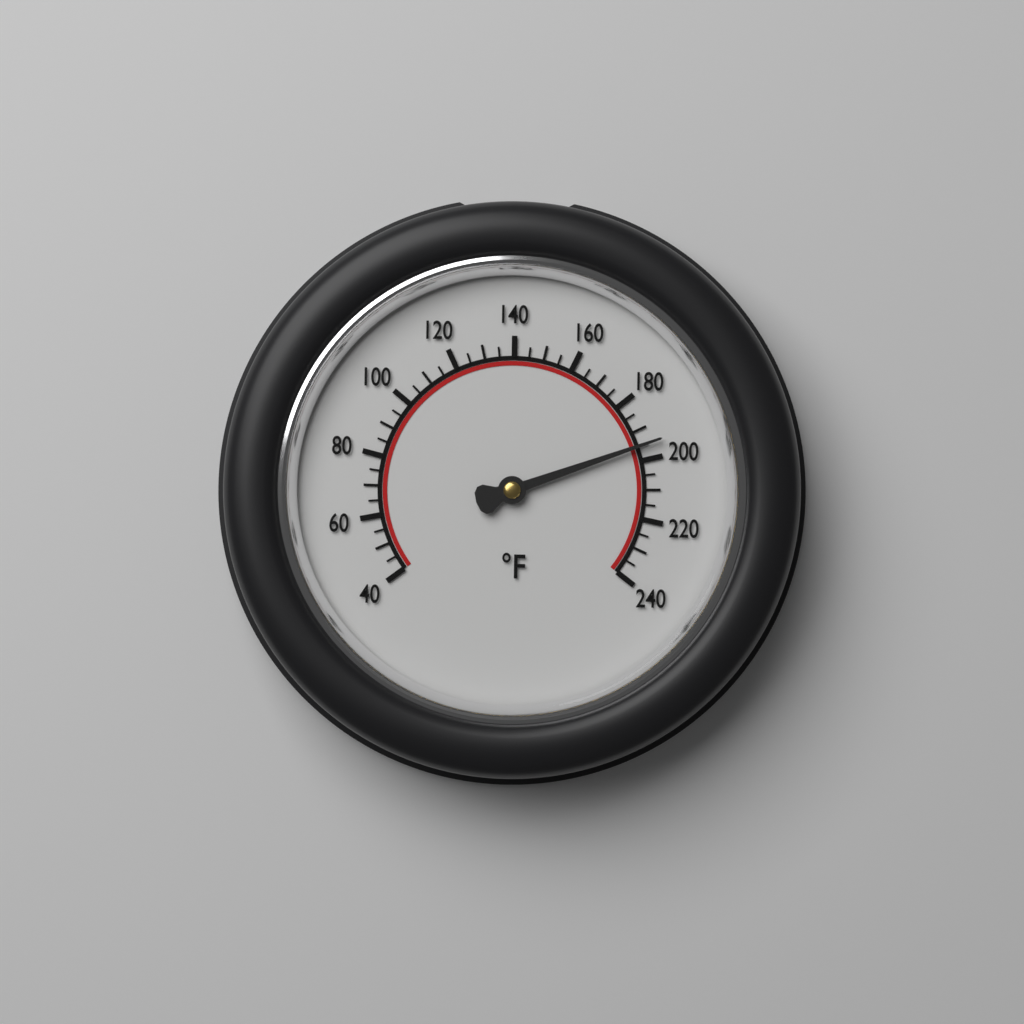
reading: 195 °F
